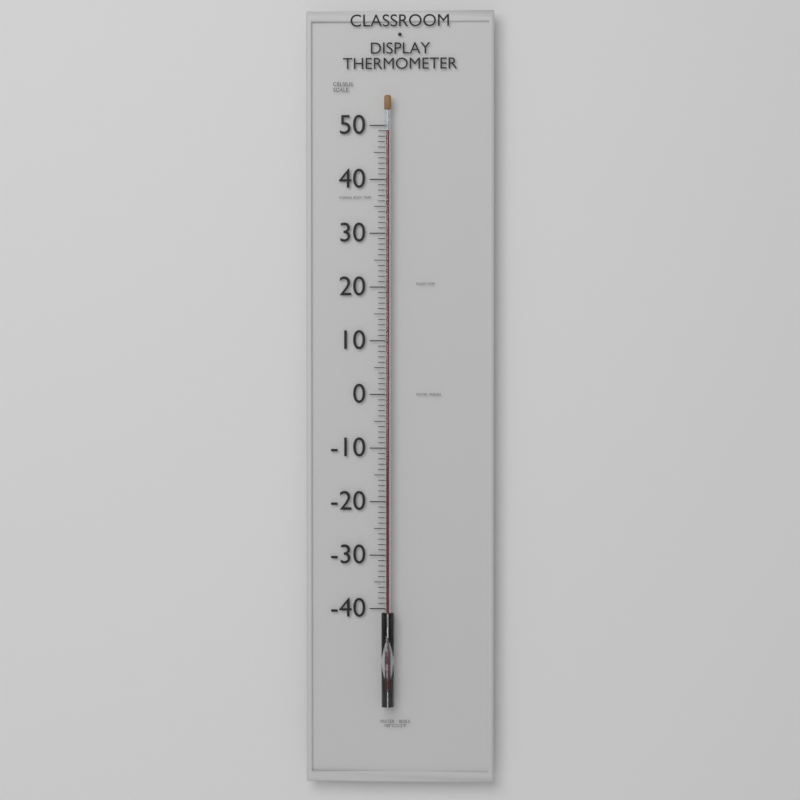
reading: 49 °C
